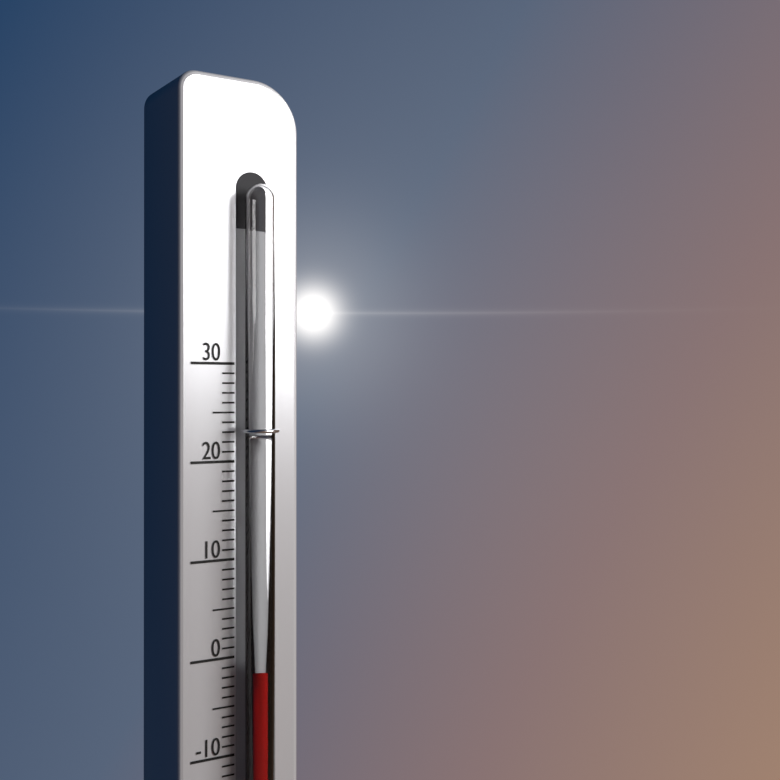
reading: -1 (no unit)
